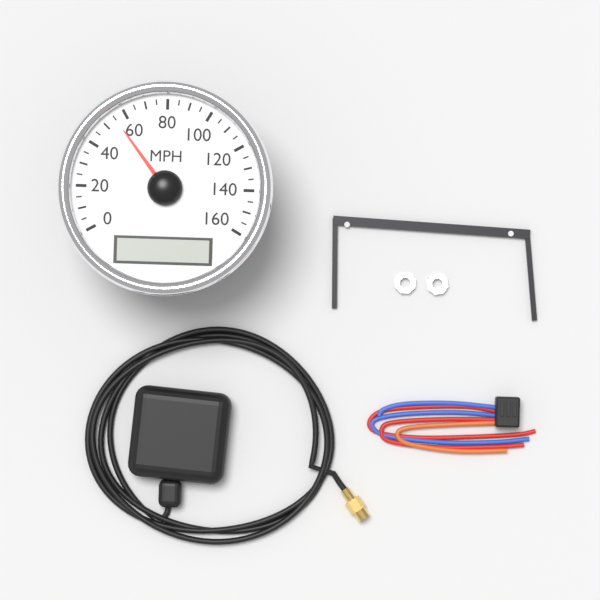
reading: 55 MPH
